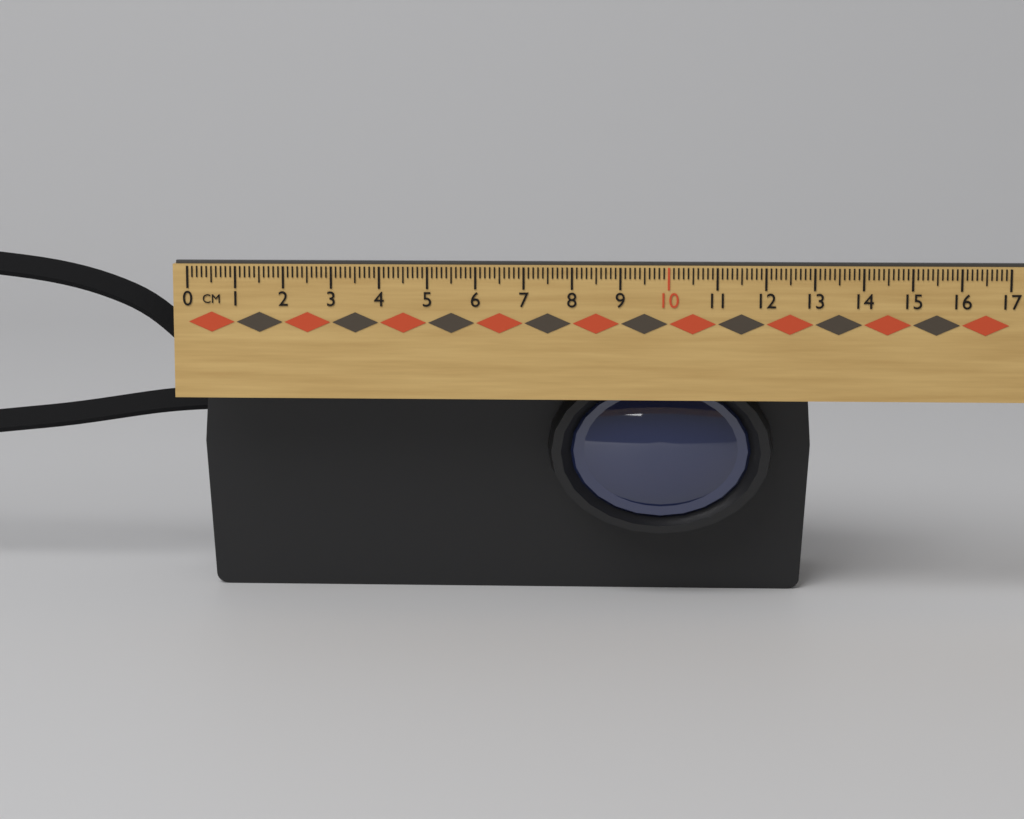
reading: 13.1 cm
